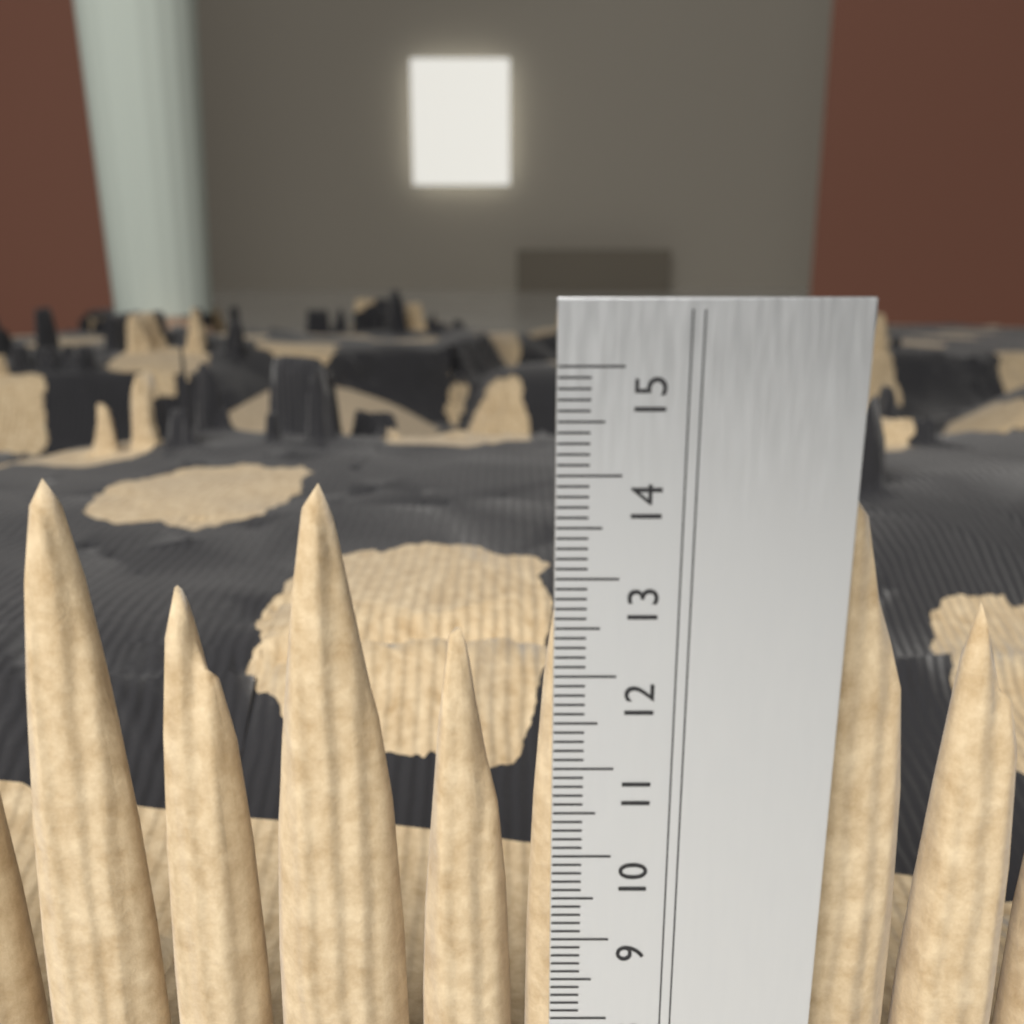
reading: 13.8 cm
